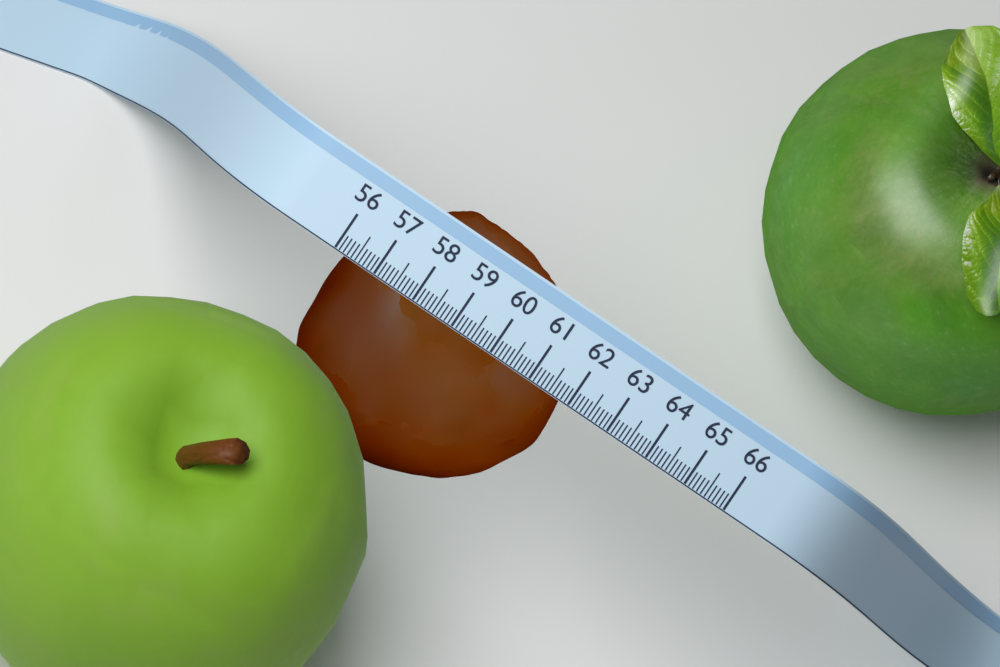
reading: 61.8 (no unit)
